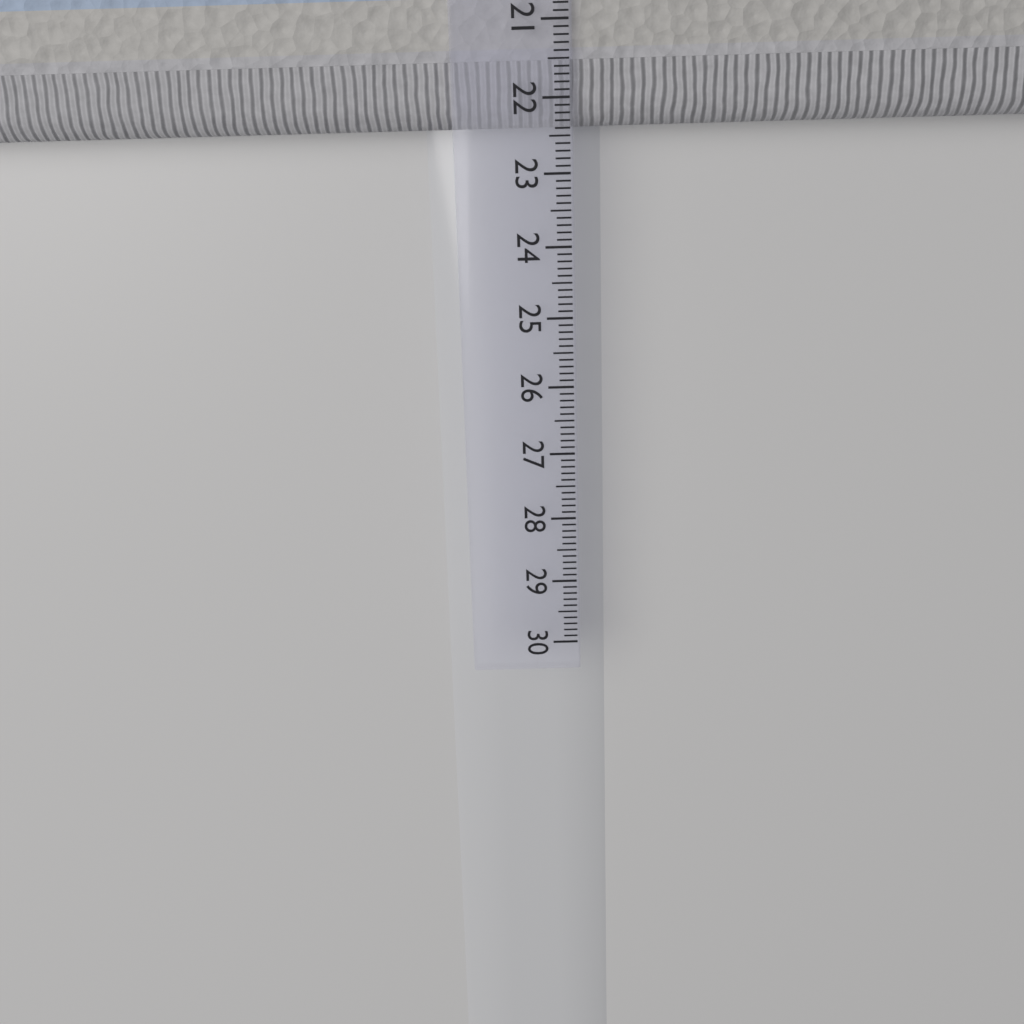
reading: 22.5 cm
